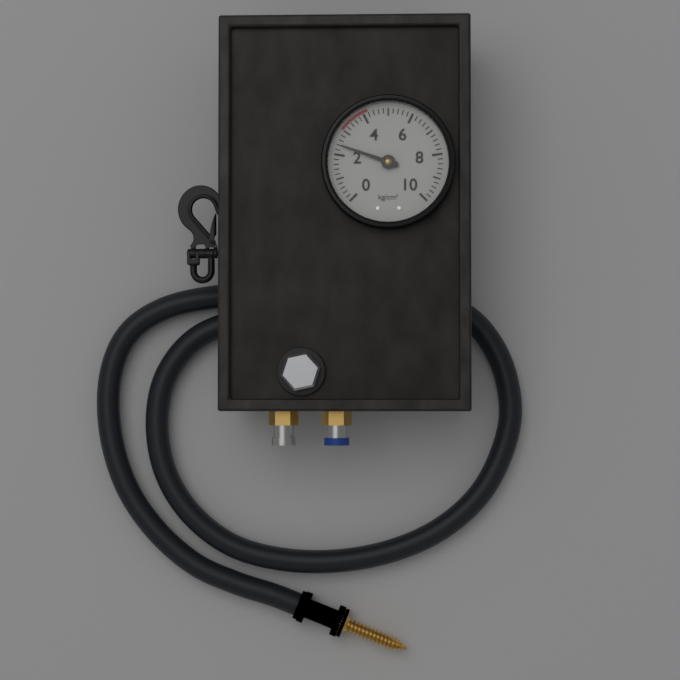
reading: 2.4 kg/cm²
